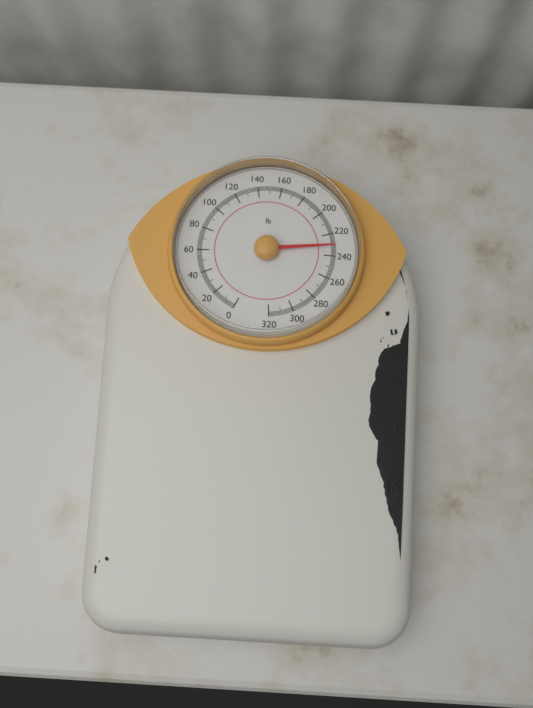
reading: 231 lb
